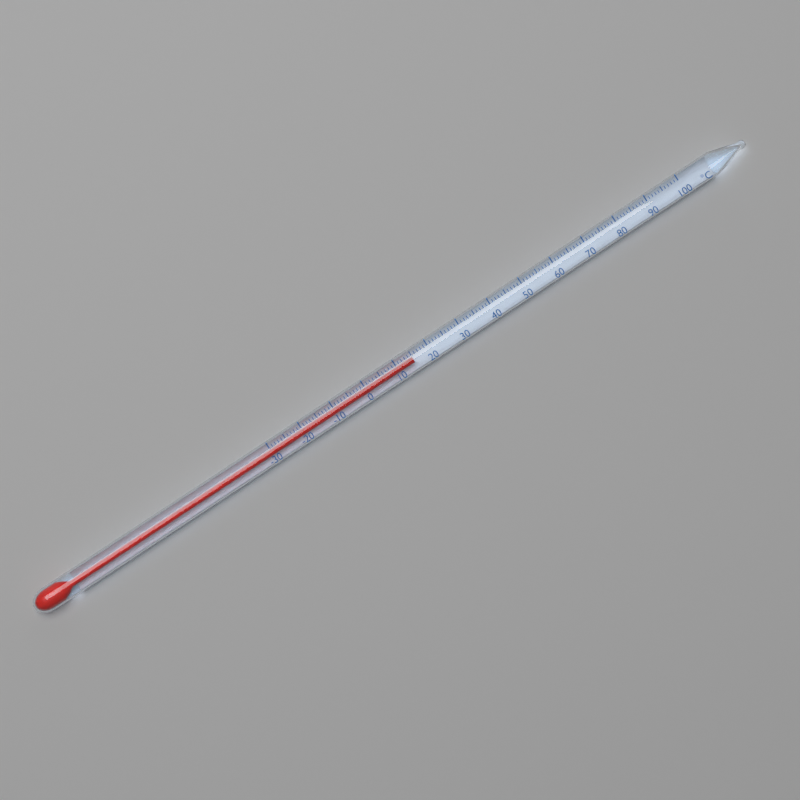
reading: 15 °C
